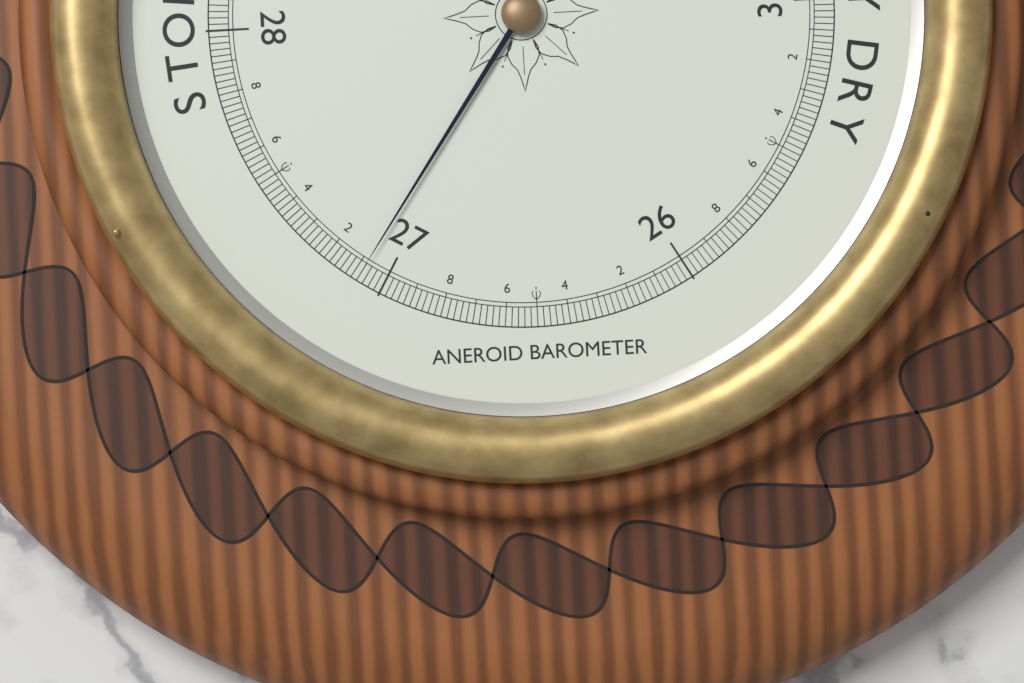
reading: 27.08 inHg
